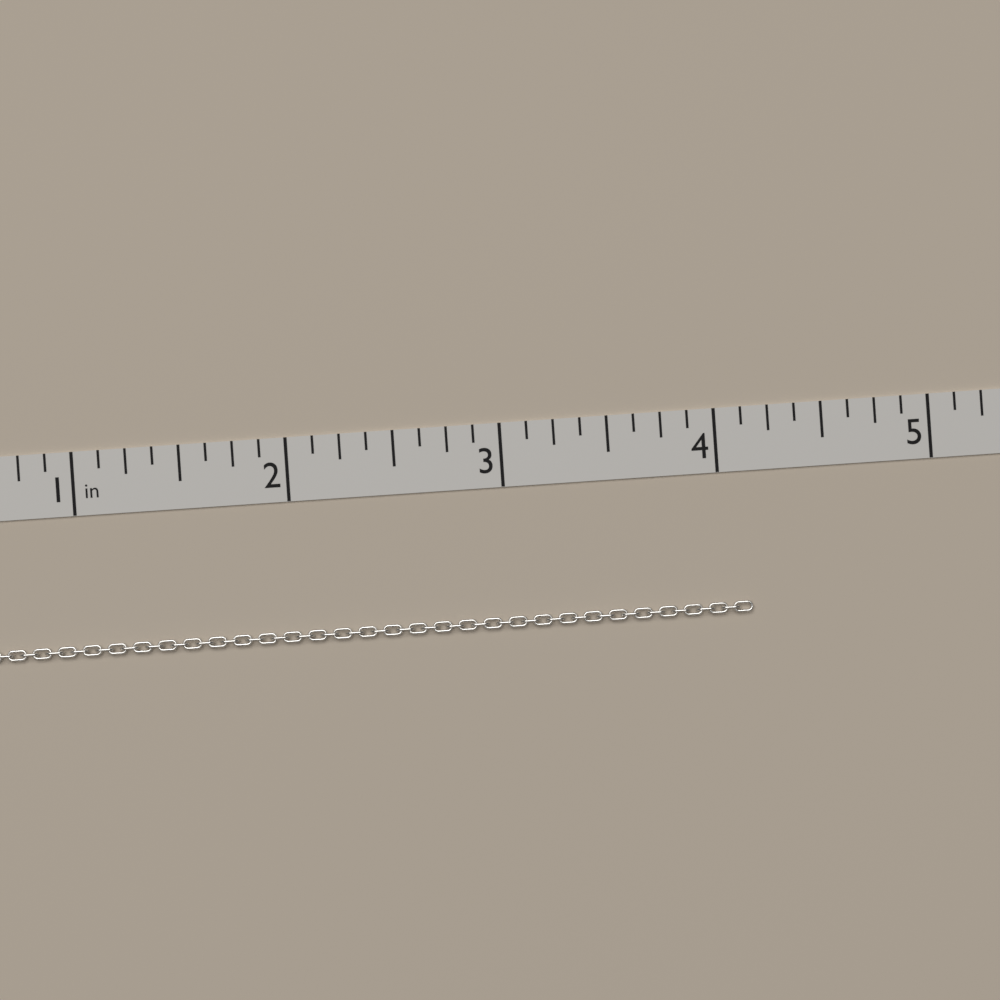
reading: 4.125 in
